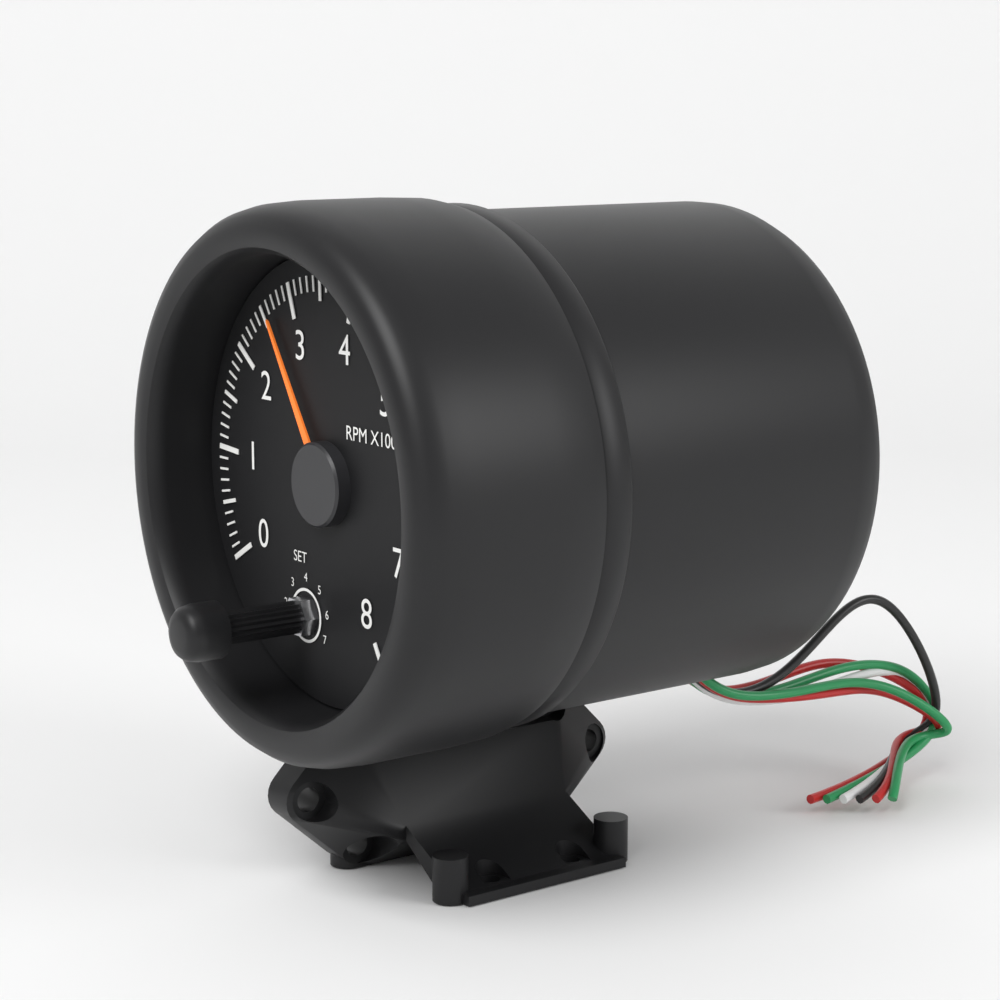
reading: 2.6 RPM x1000
